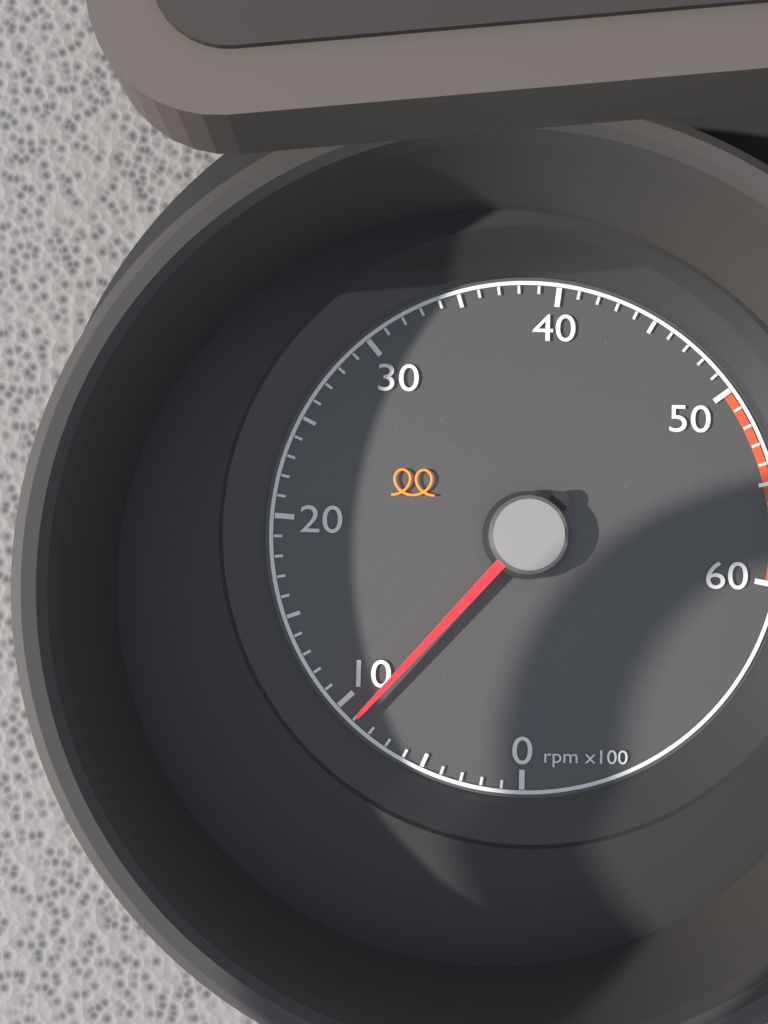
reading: 900 rpm
